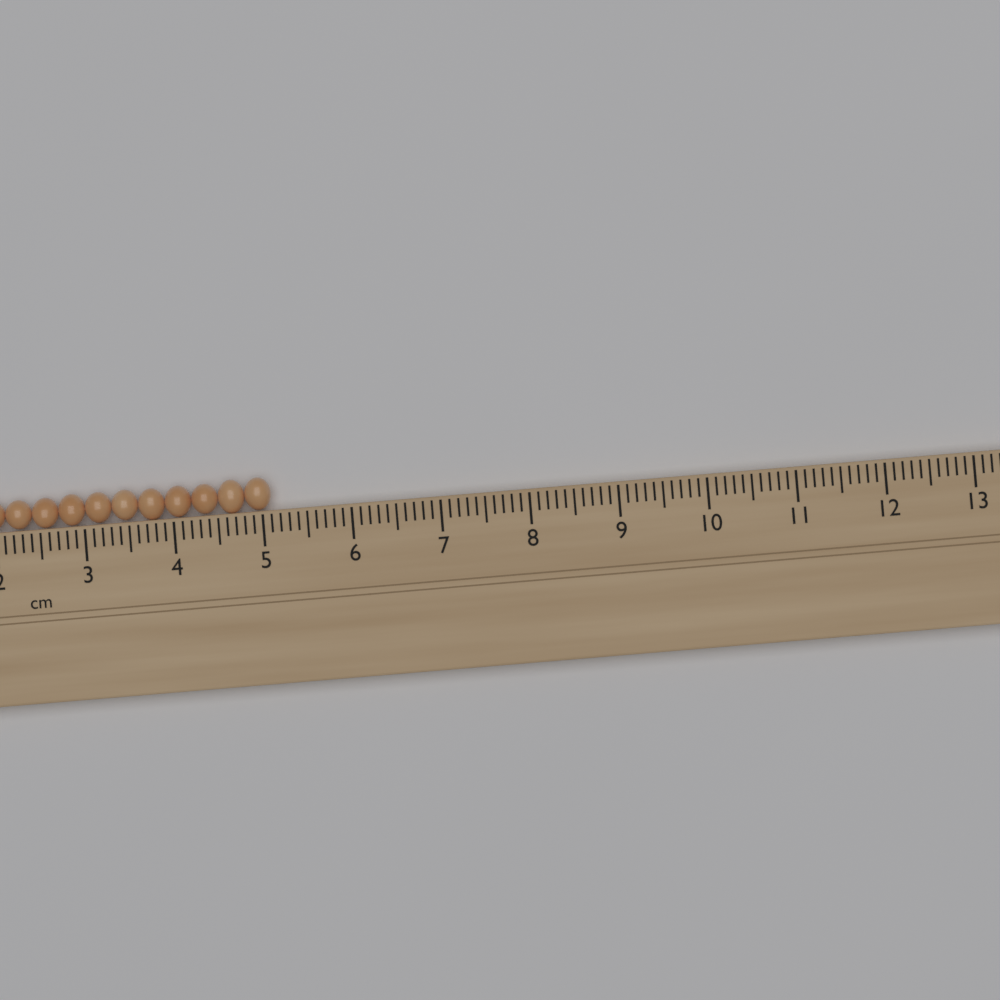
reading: 5.1 cm
